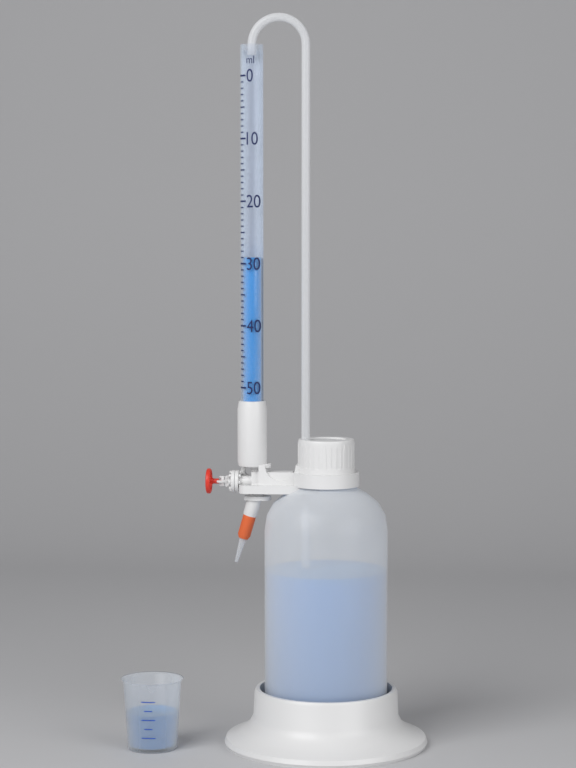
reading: 29 ml
